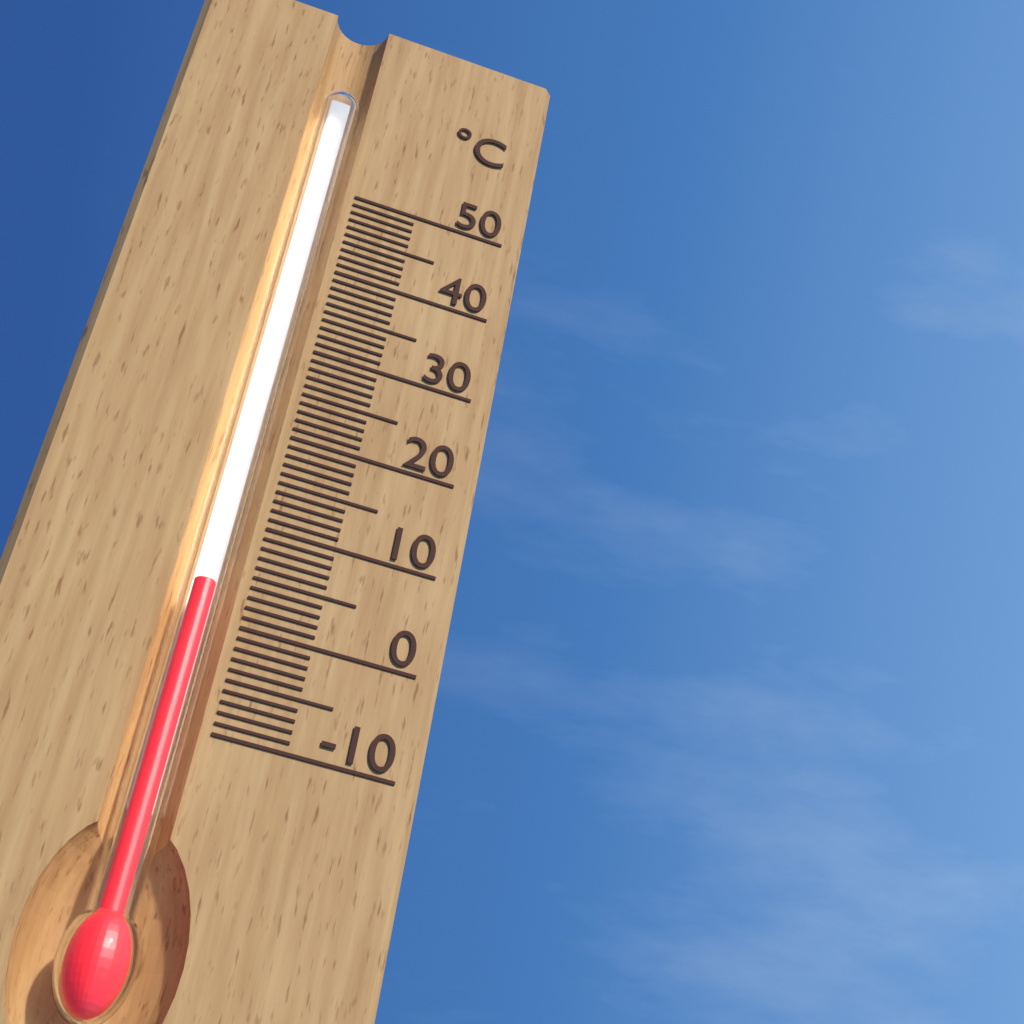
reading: 3 °C
